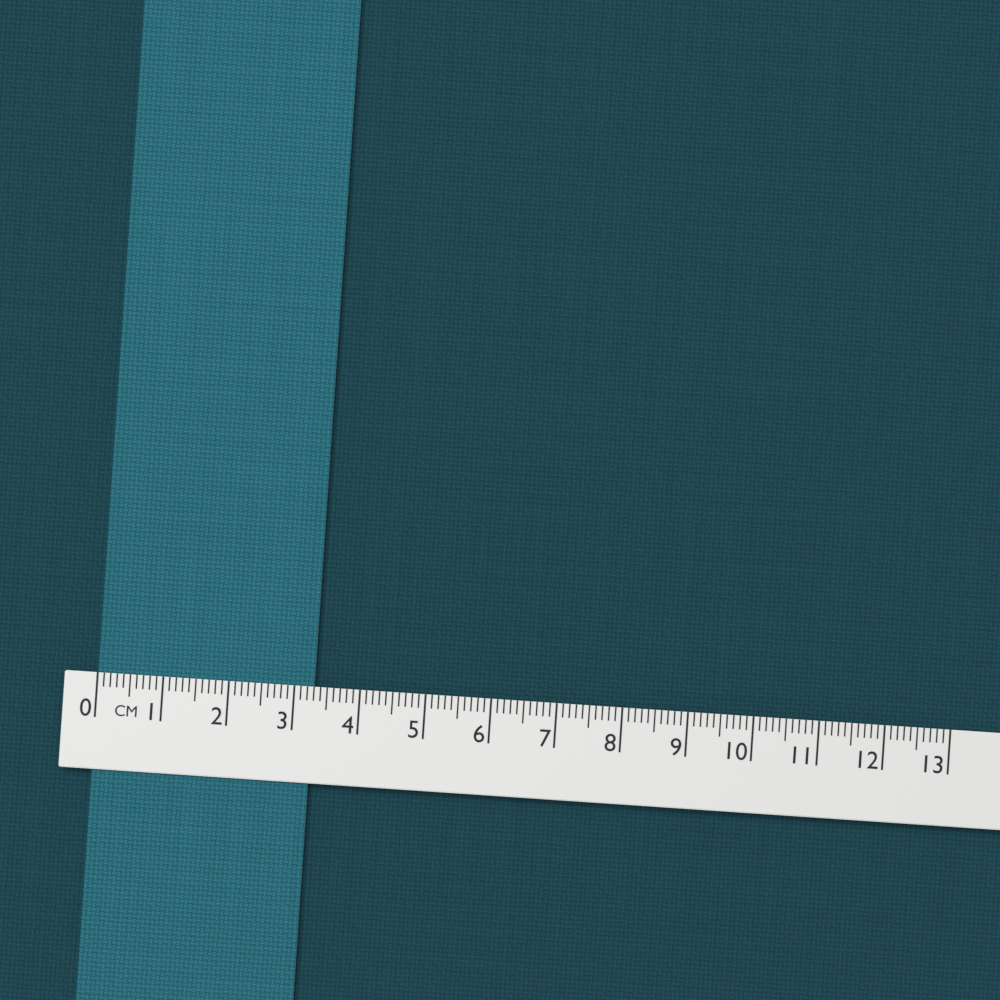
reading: 3.3 cm
